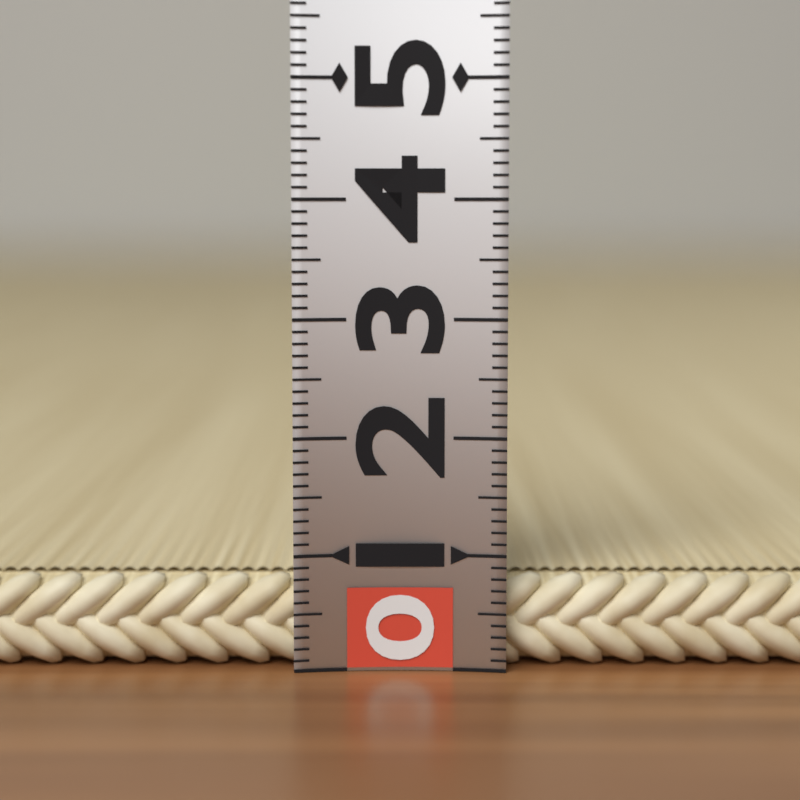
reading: 0.8 (no unit)
